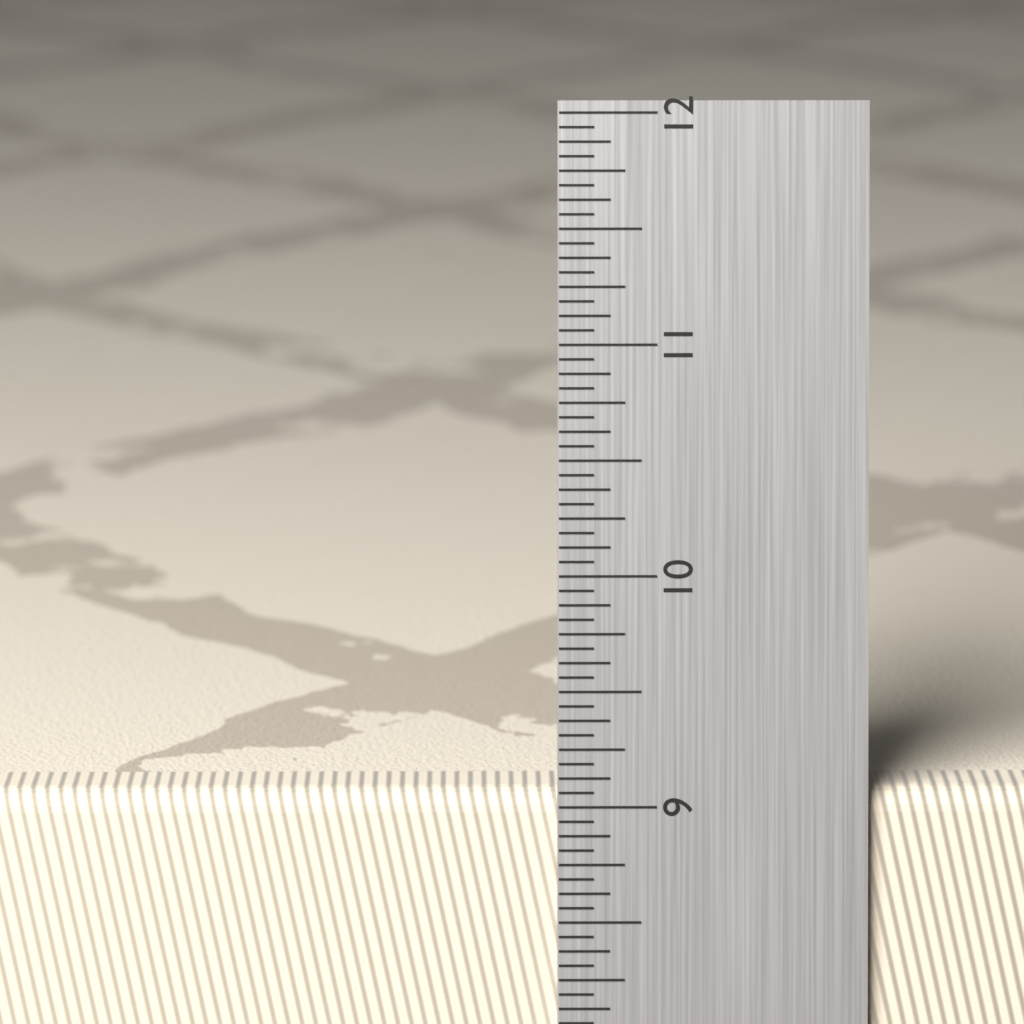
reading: 9.0625 in
